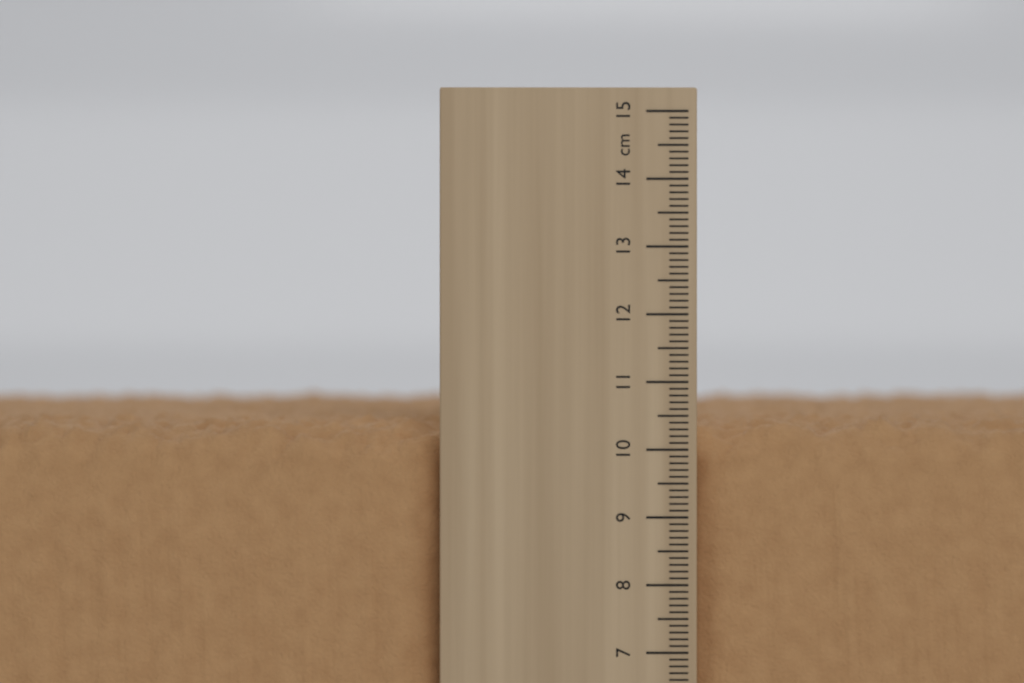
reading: 10.5 cm
